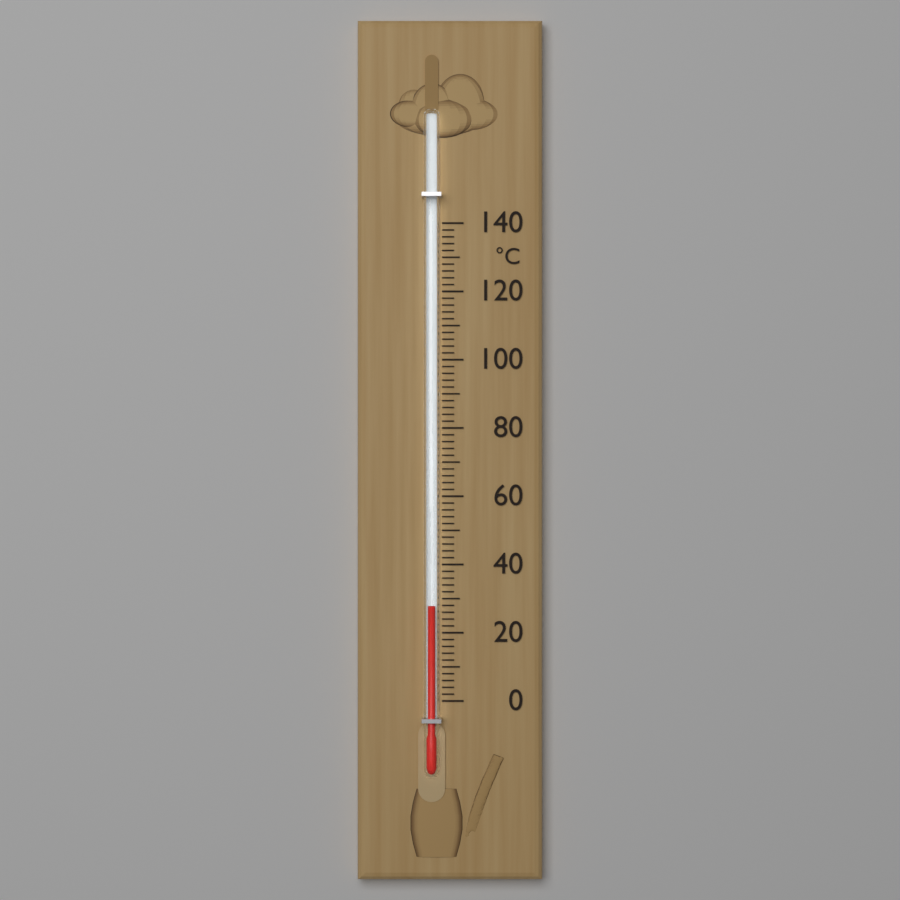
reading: 28 °C
